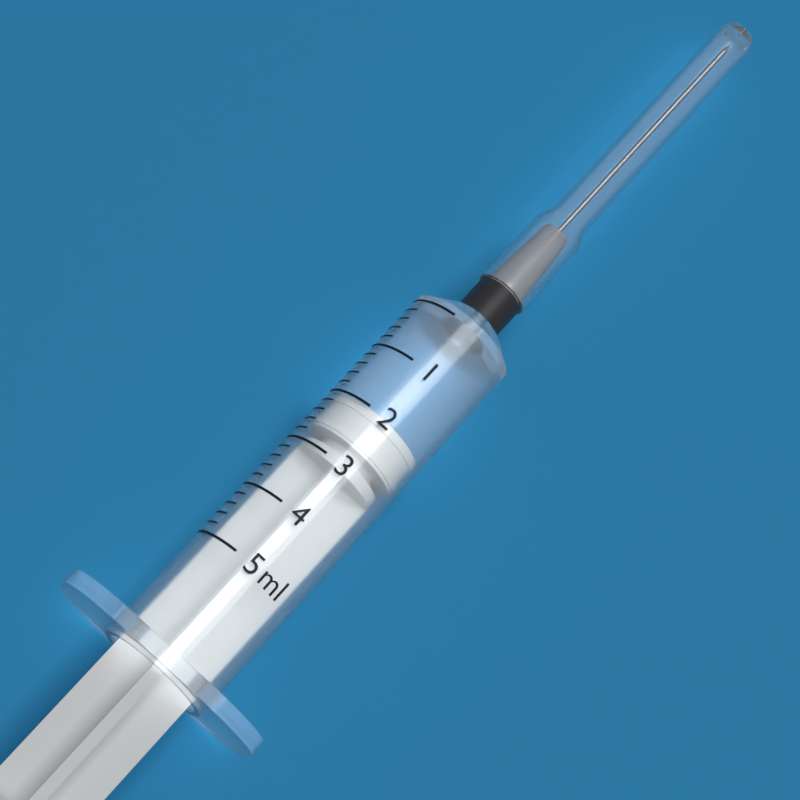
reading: 2.0 ml
